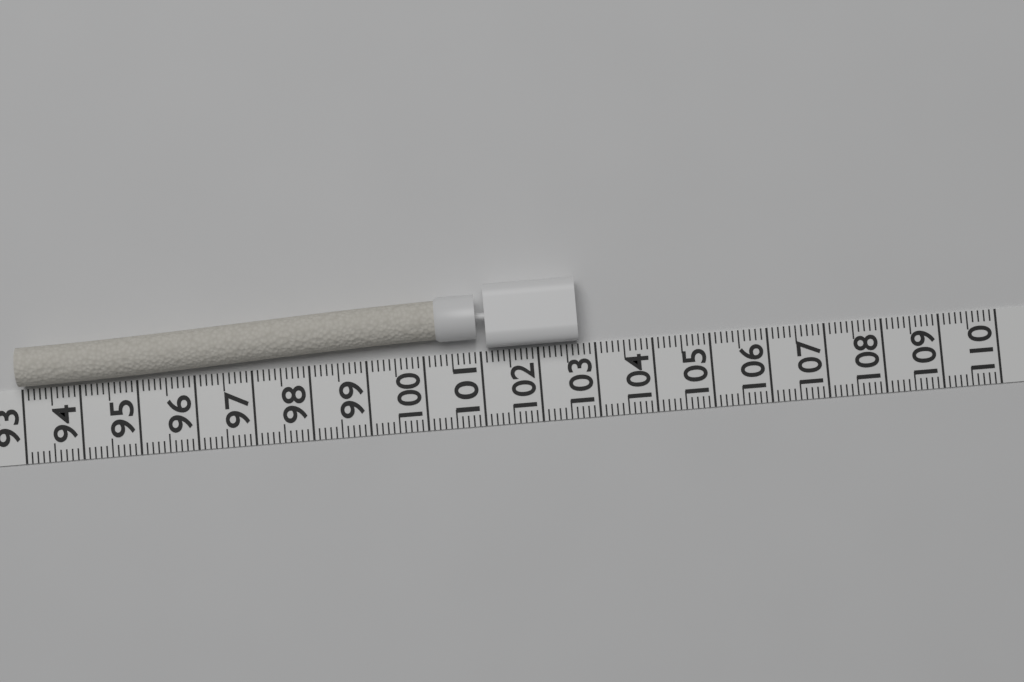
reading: 102.7 (no unit)
